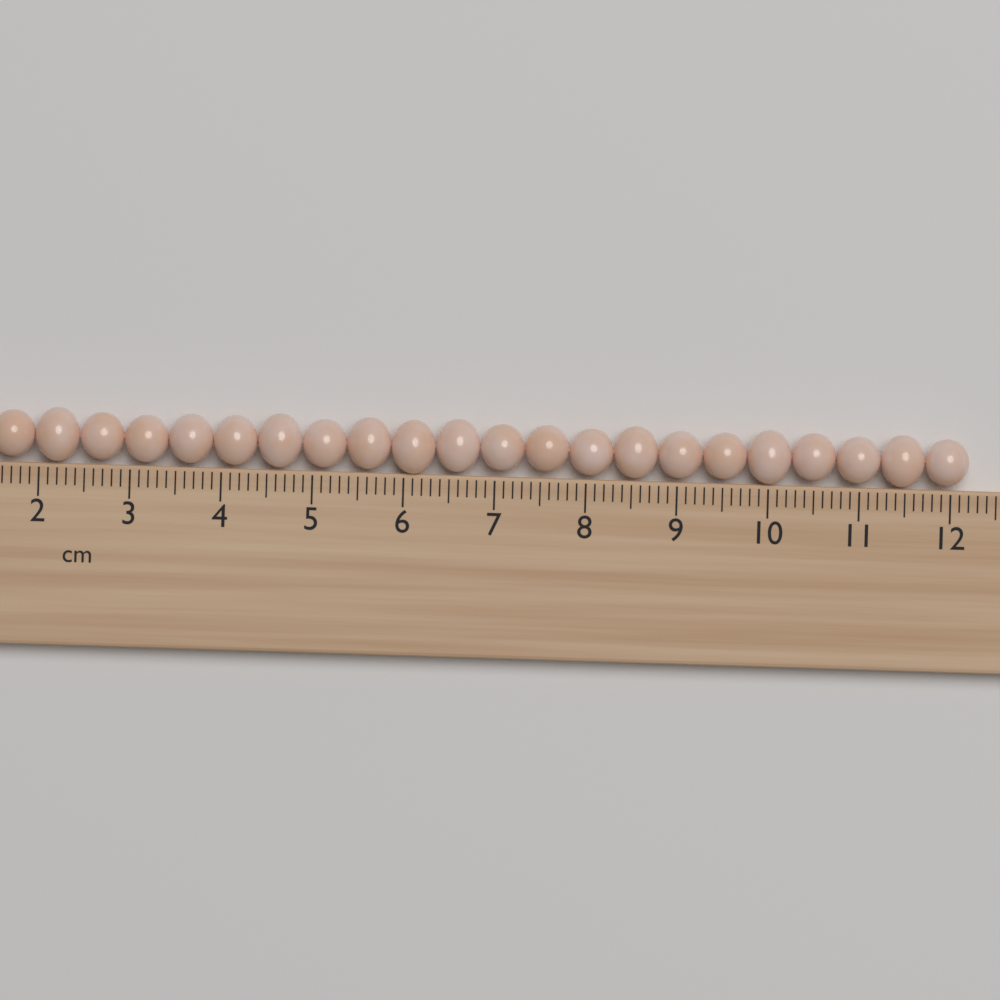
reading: 12.2 cm
